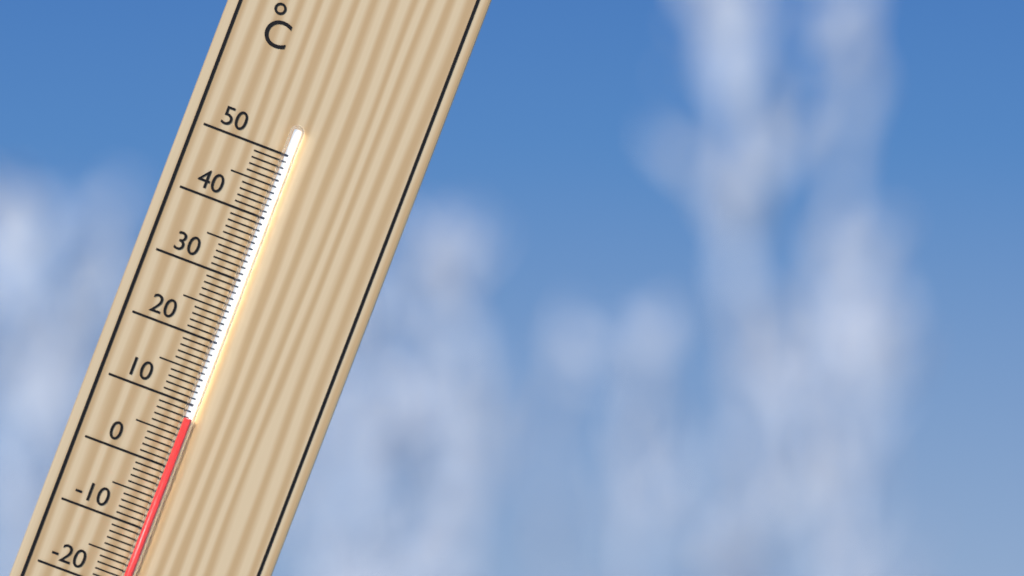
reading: 8 °C
